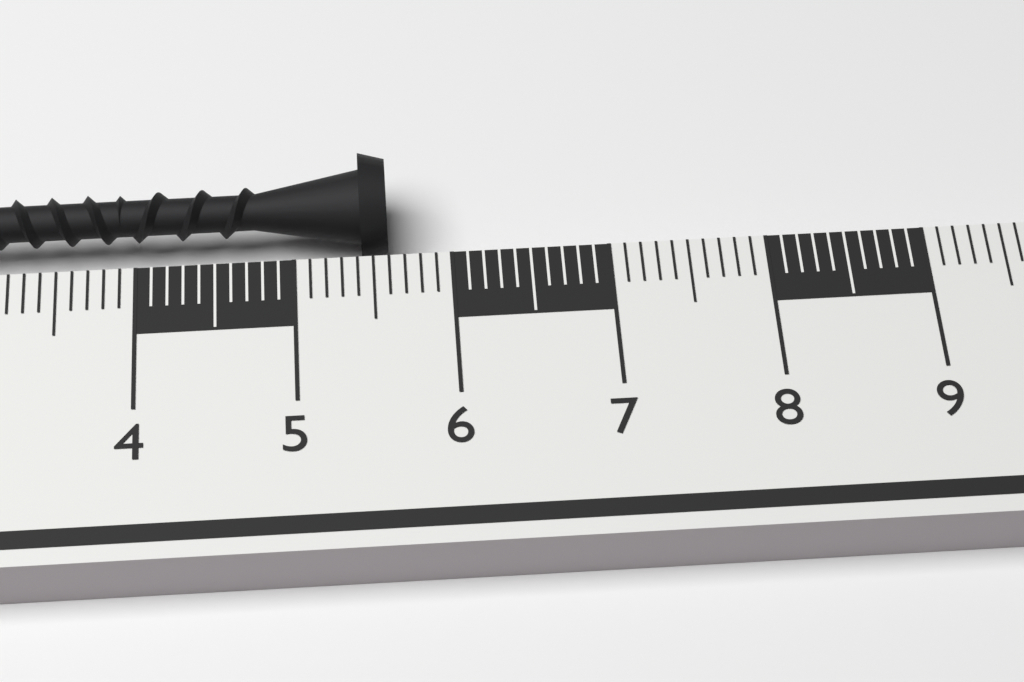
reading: 5.6 cm
